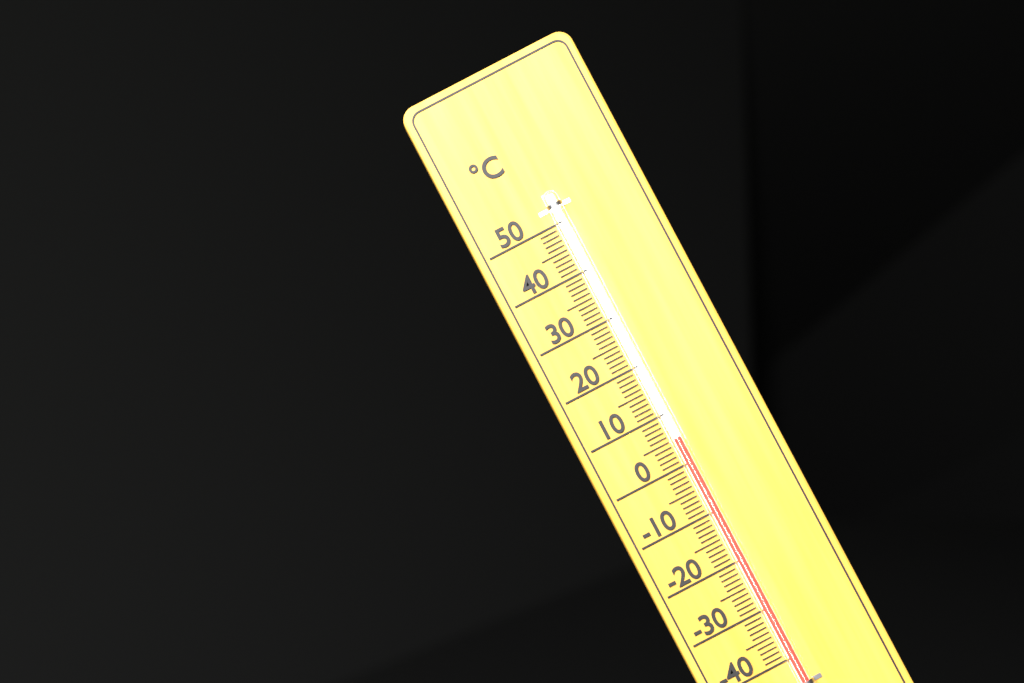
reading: 5 °C
